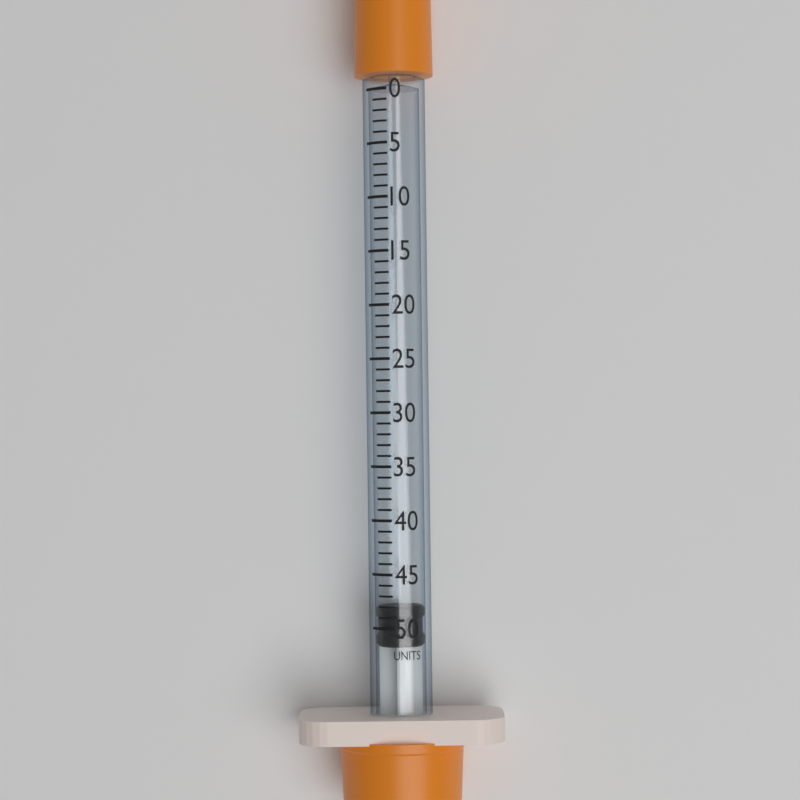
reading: 48 units
